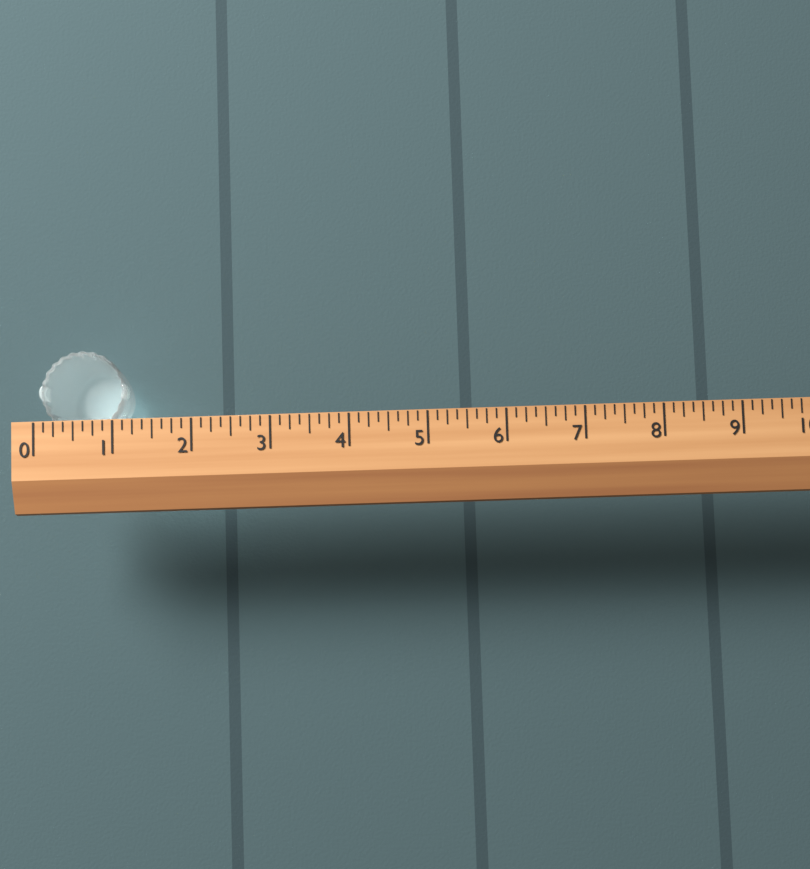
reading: 1.125 (no unit)
